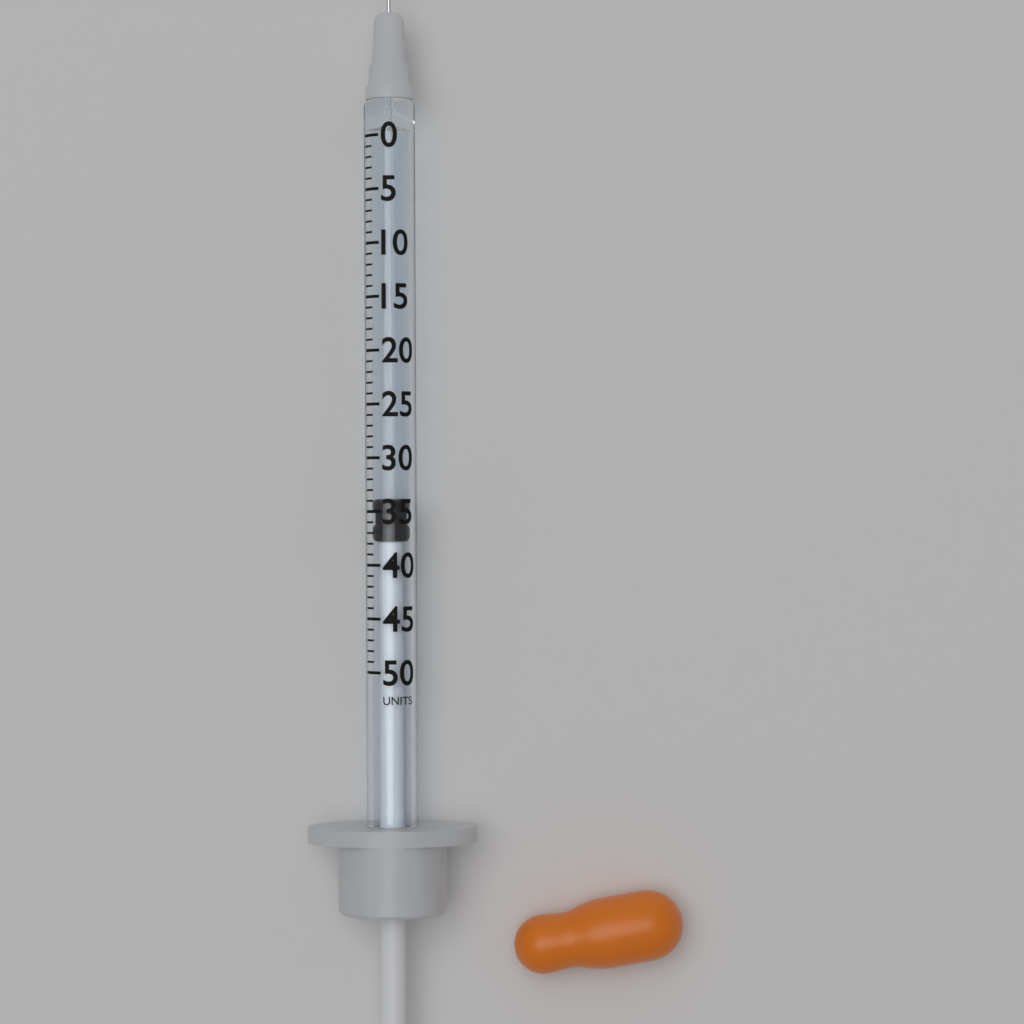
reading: 34 units
